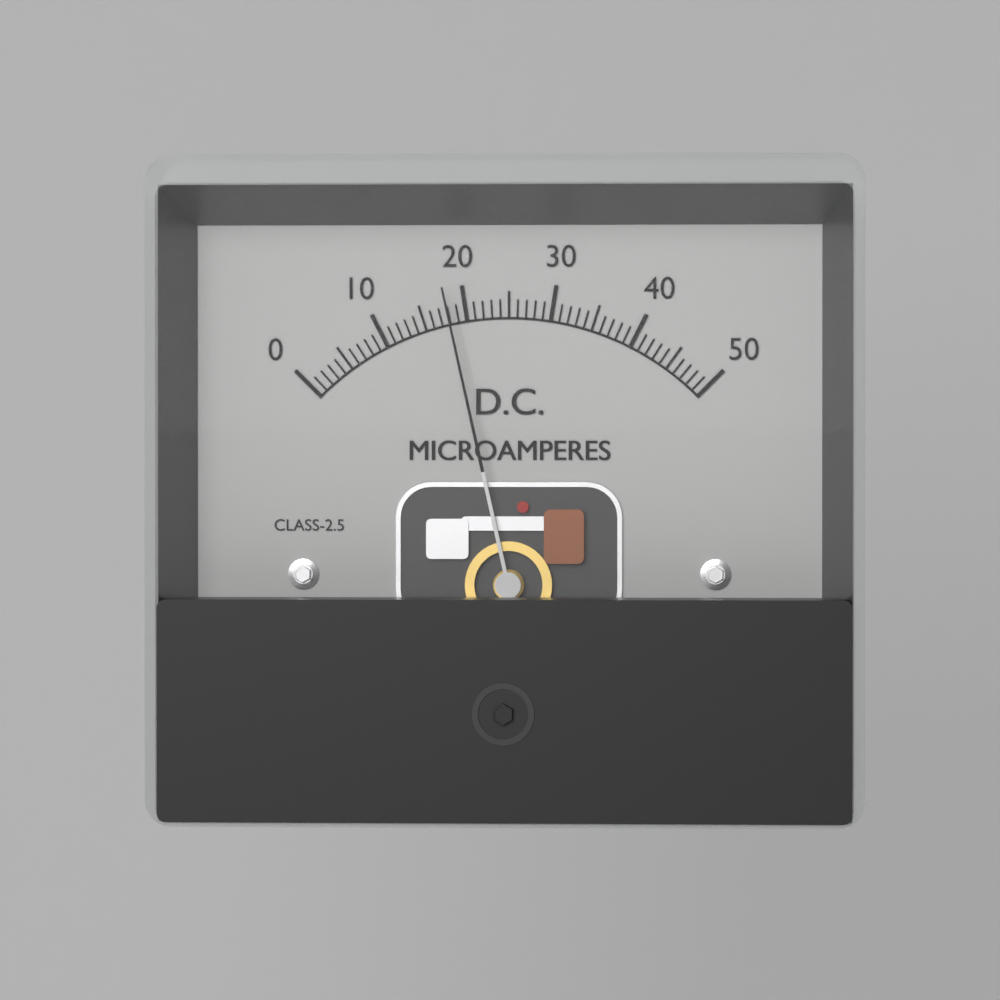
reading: 18 µA
